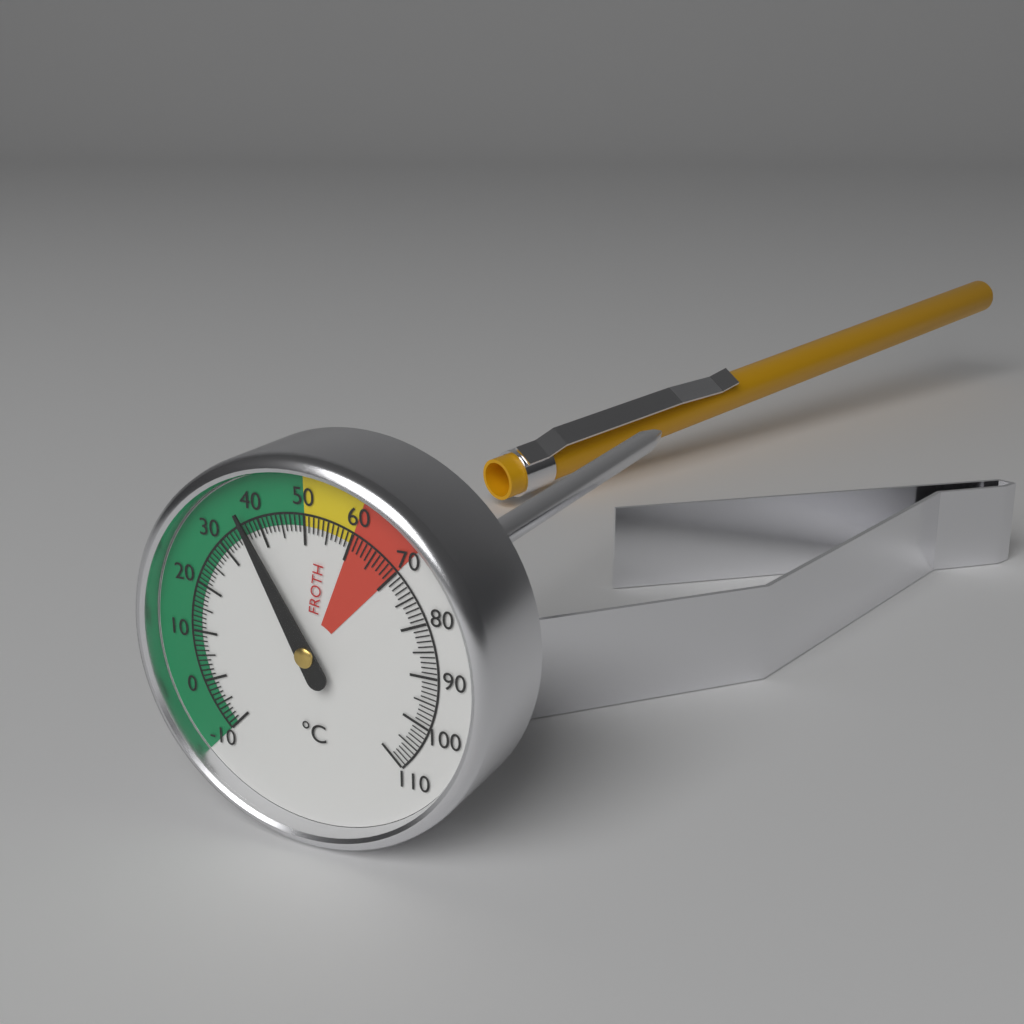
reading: 37 °C
